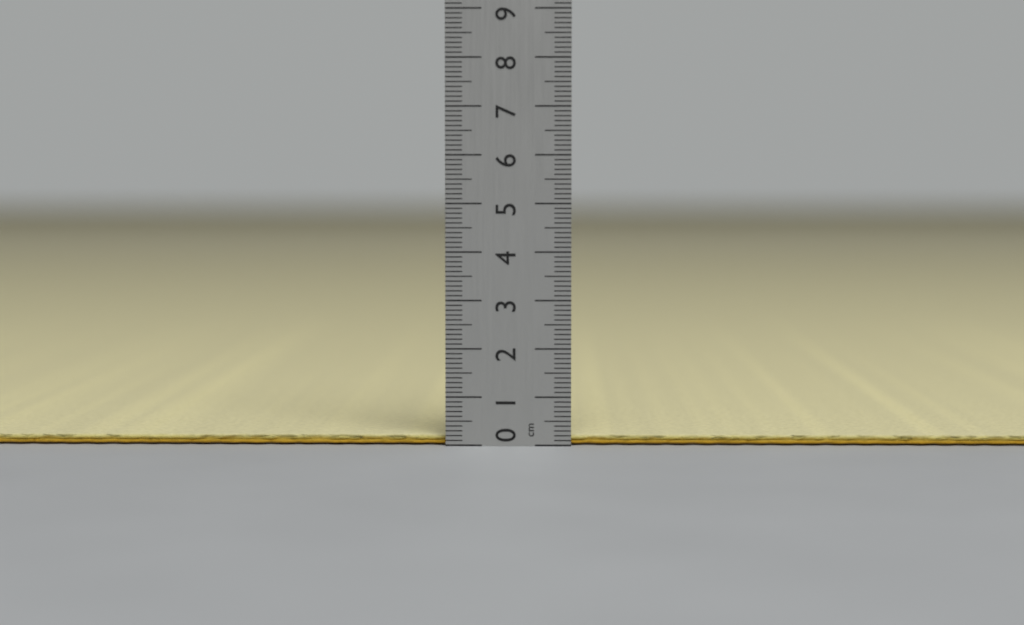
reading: 0.2 cm
